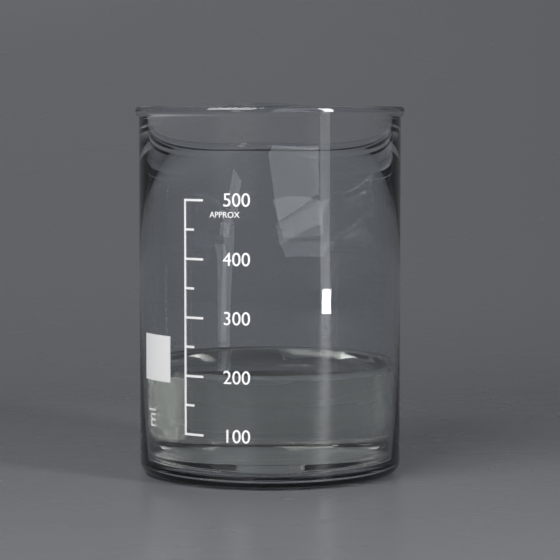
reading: 200 ml
